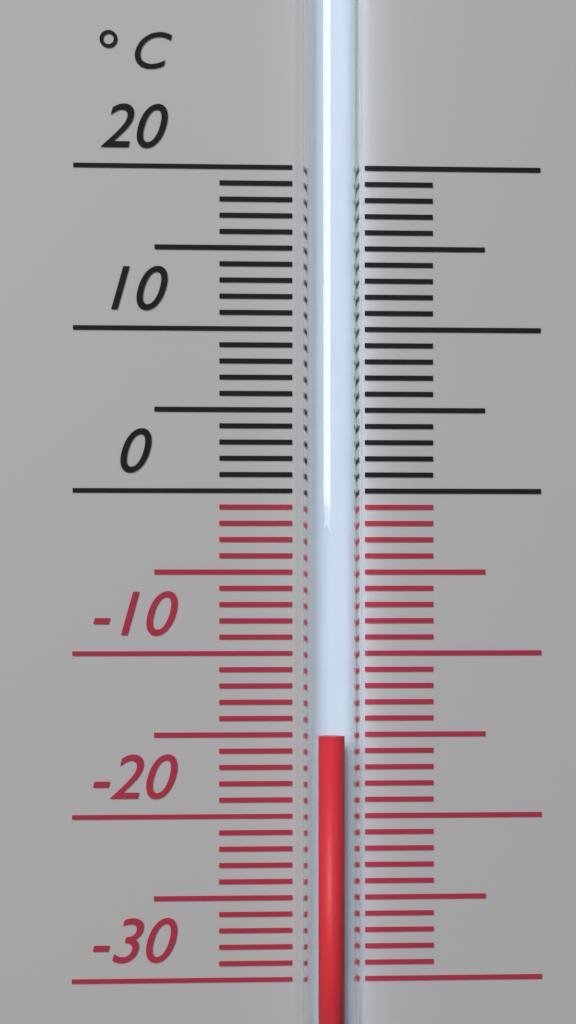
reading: -15 °C
